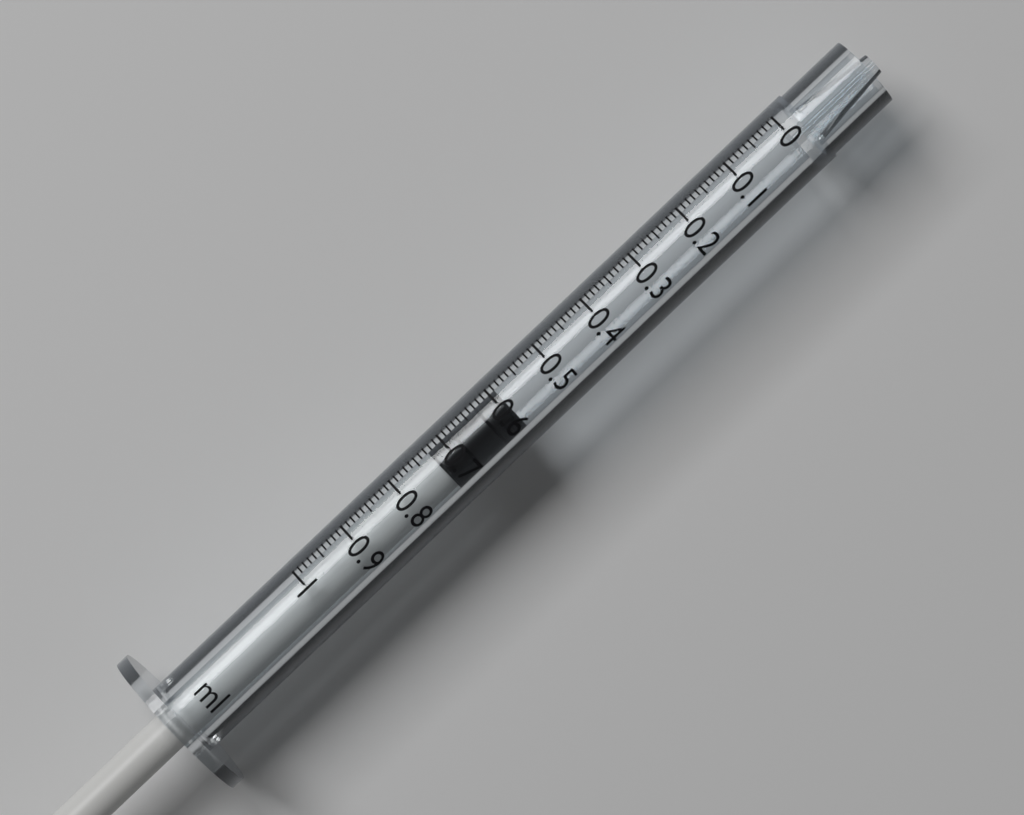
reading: 0.59 ml
